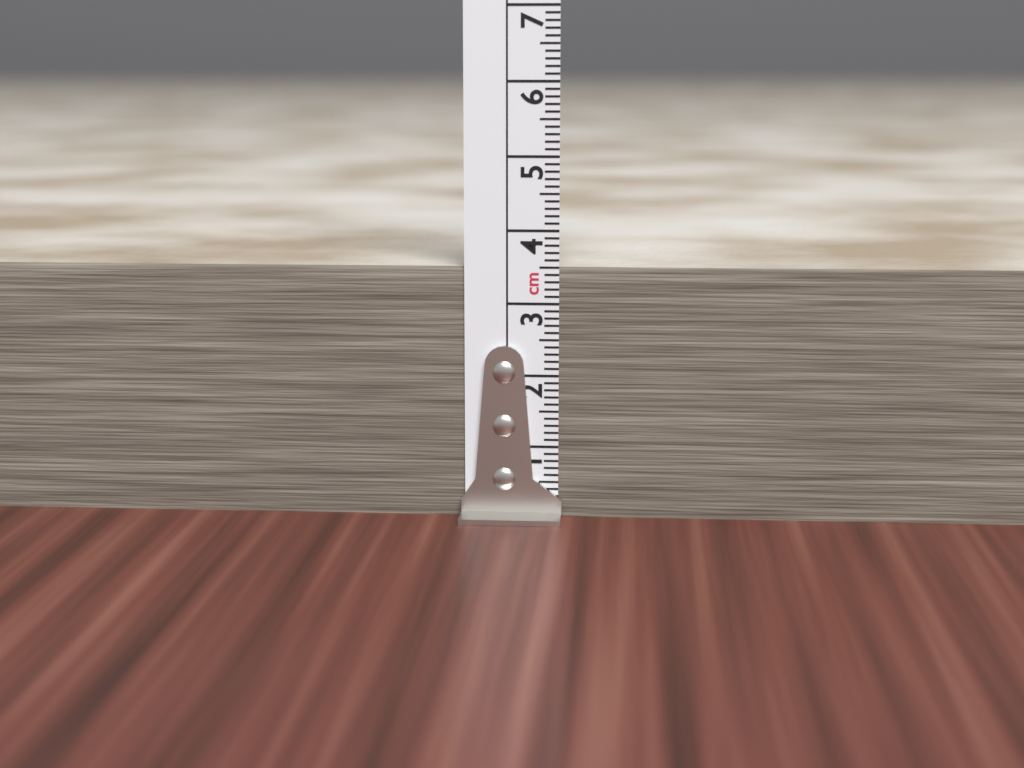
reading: 3.5 cm
